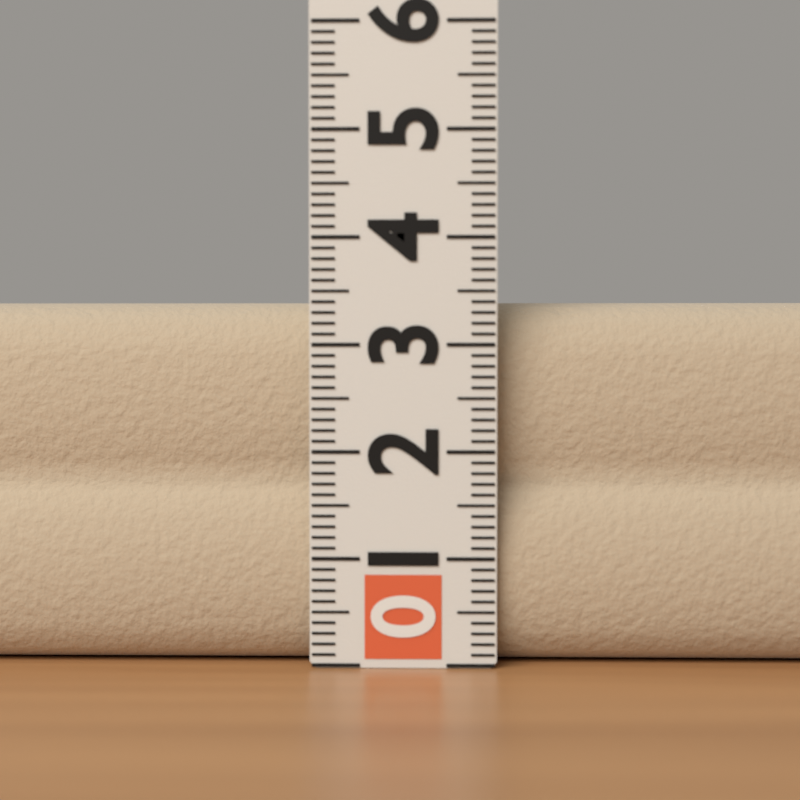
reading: 3.4 (no unit)
